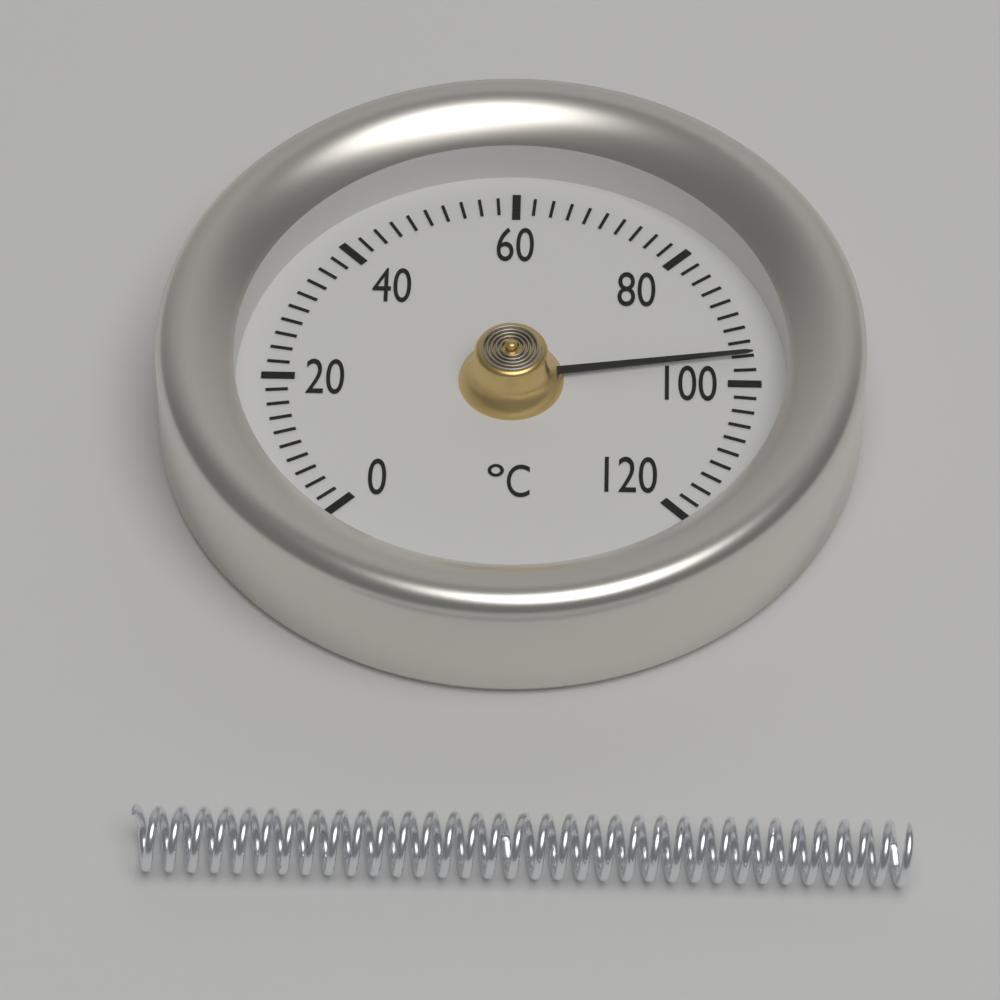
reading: 96 °C
